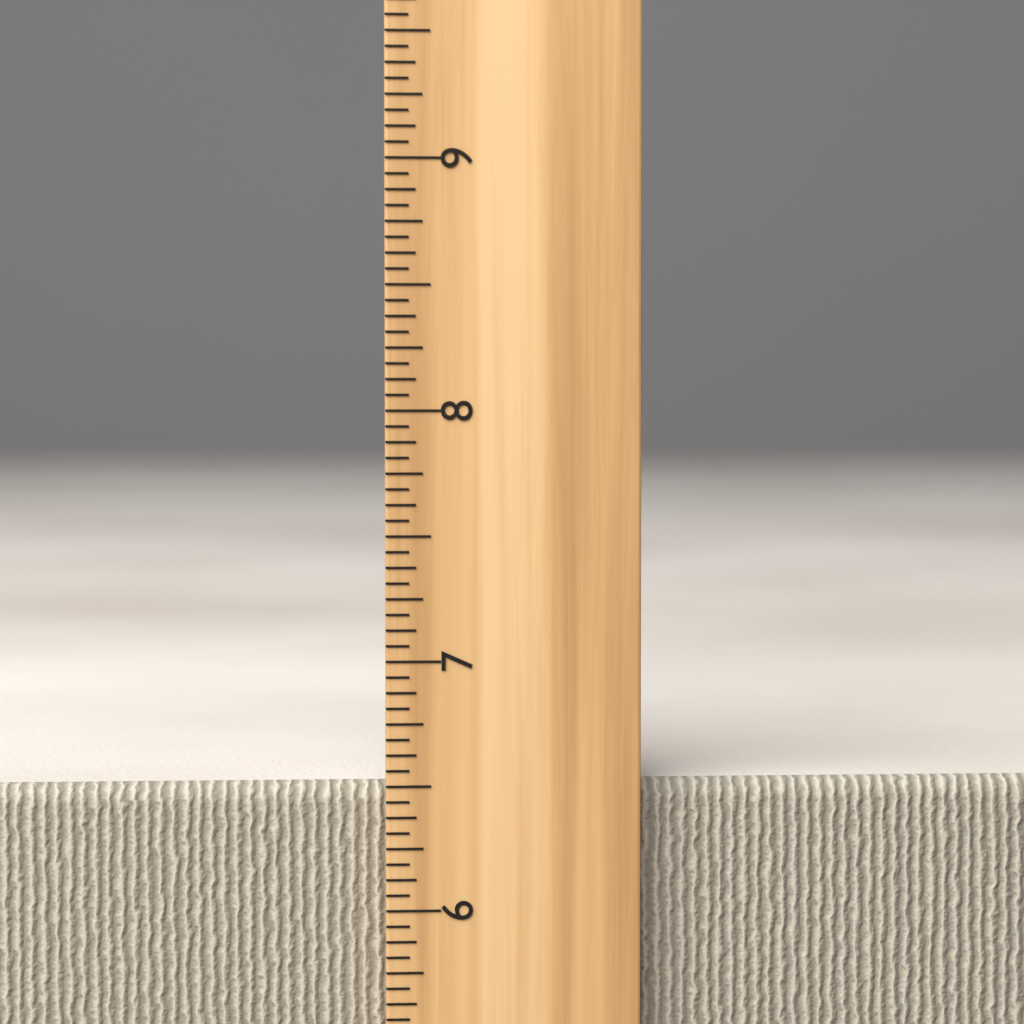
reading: 6.5000 inch
